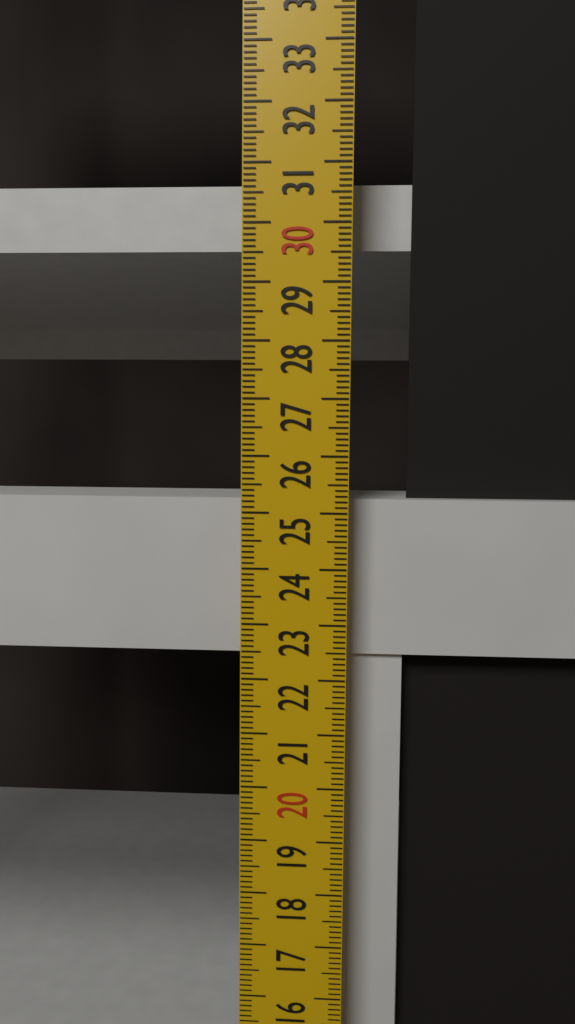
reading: 25.2 cm
